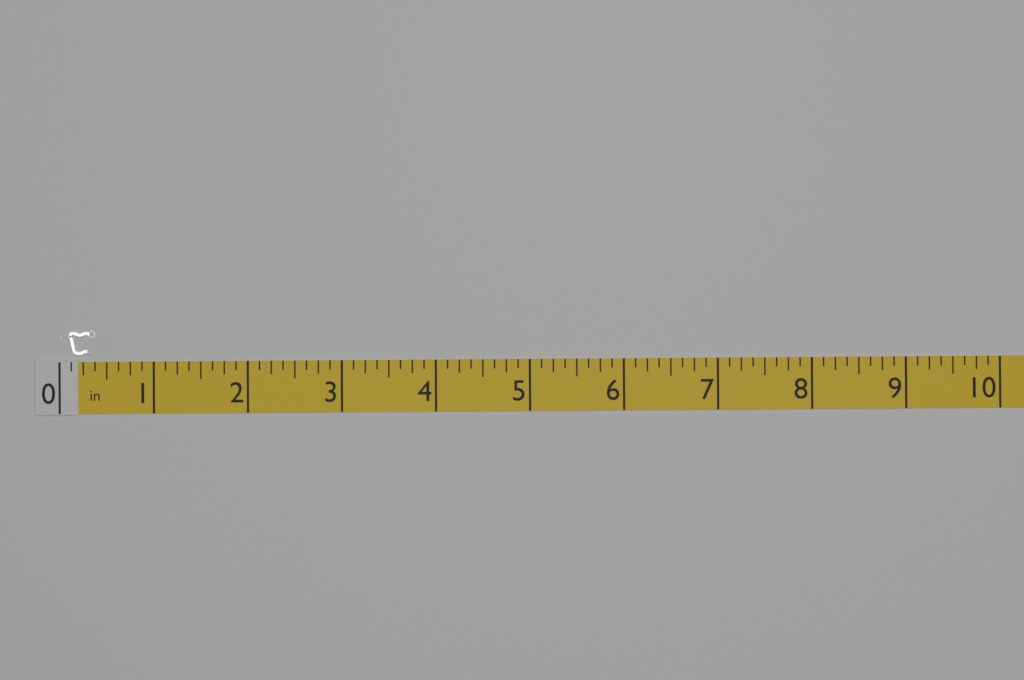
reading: 0.375 in
